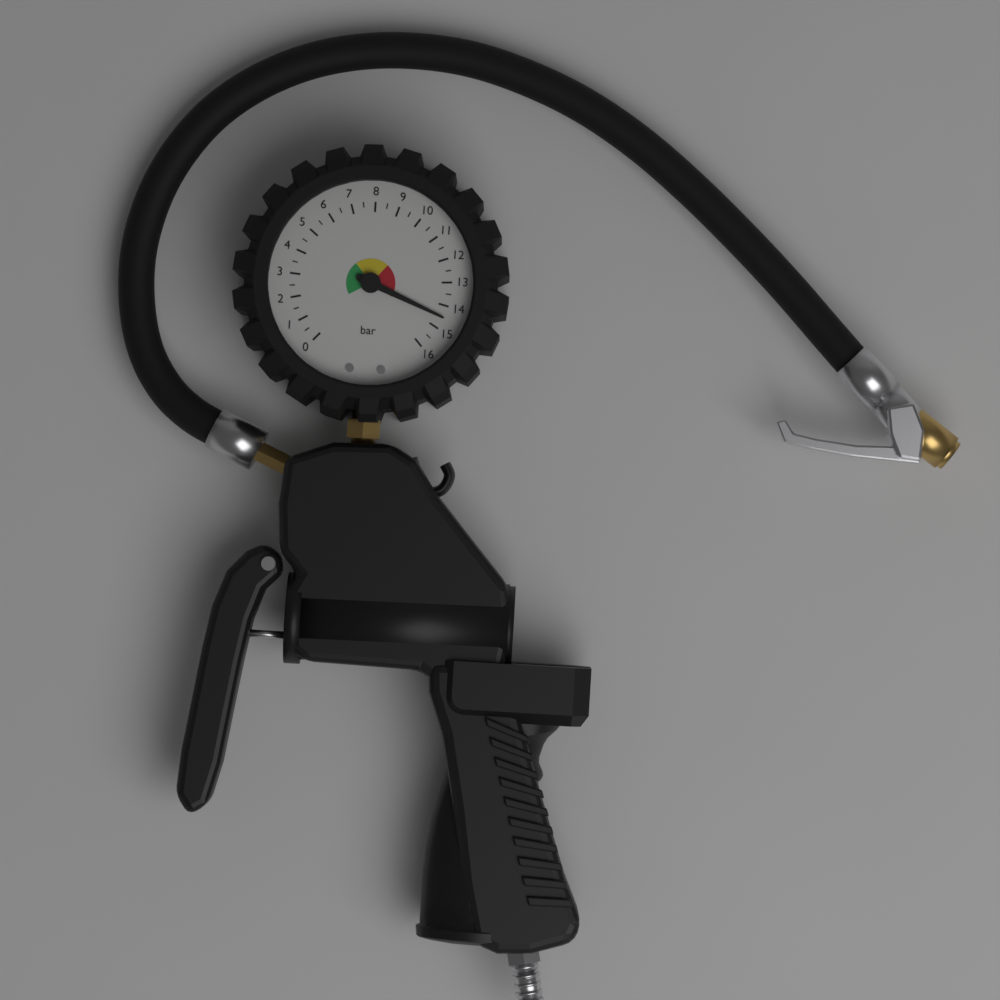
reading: 14.5 bar
